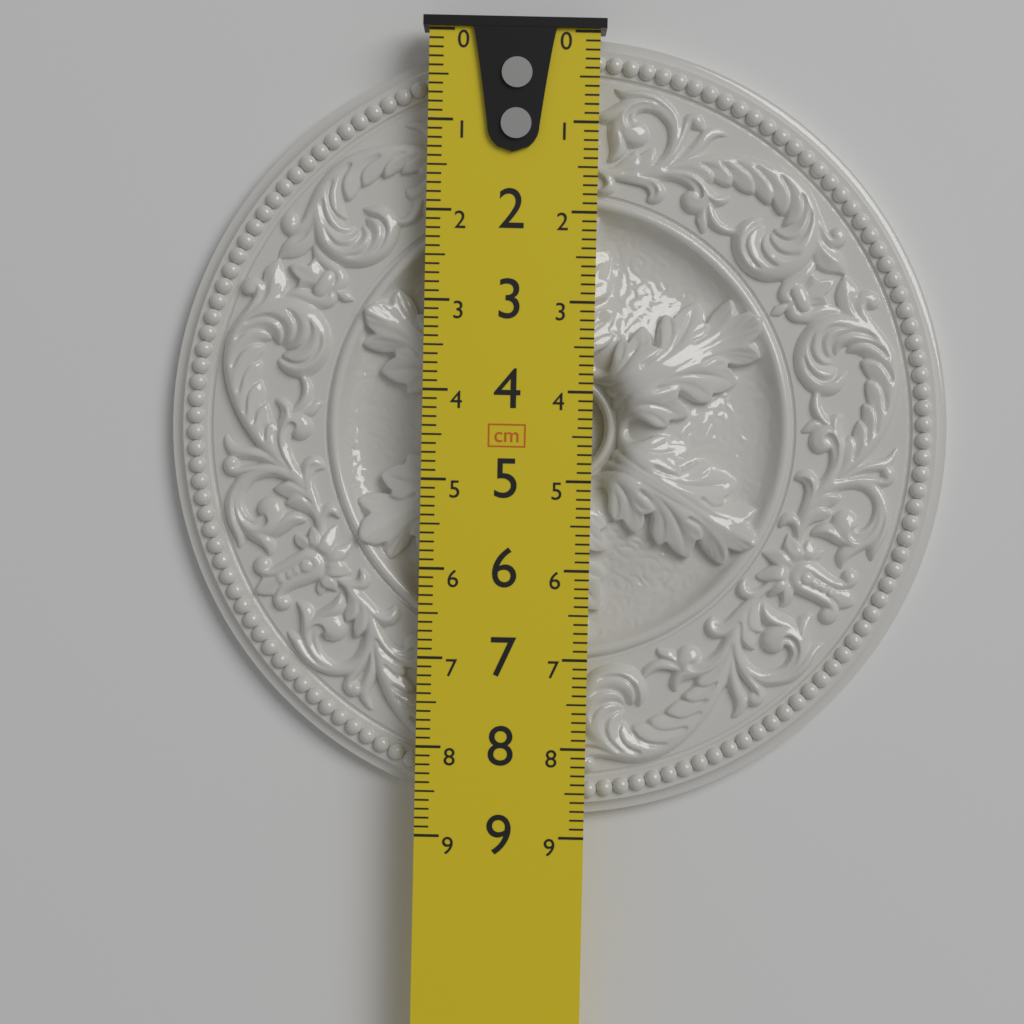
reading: 8.8 cm
